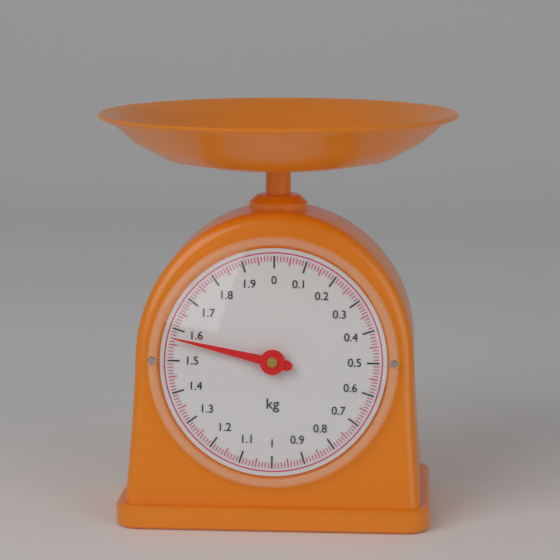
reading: 1.57 kg
